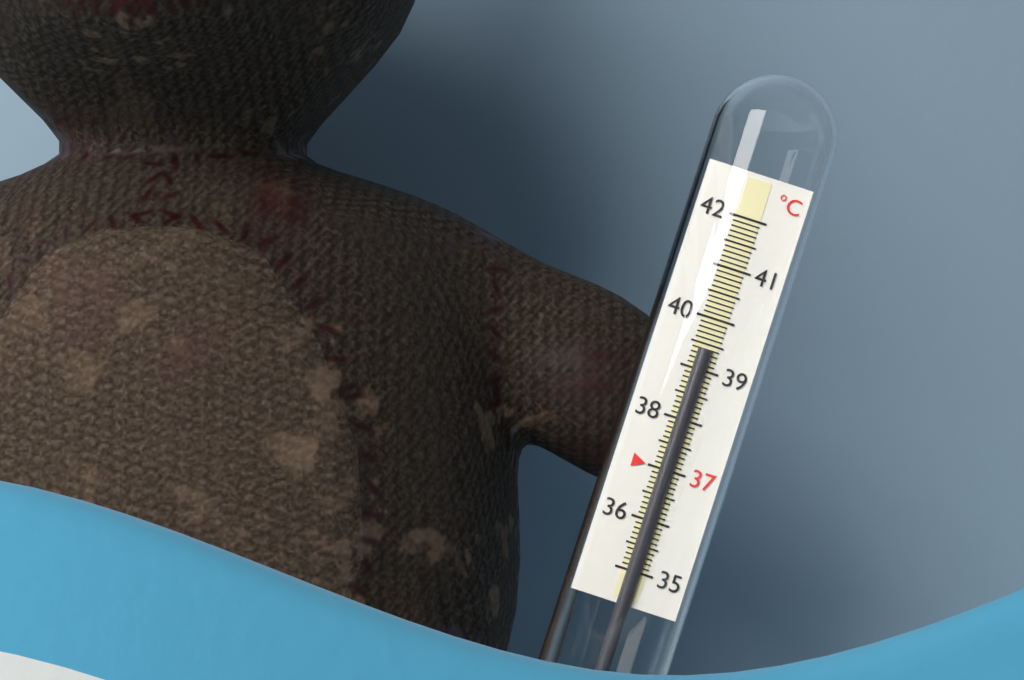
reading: 39.4 °C
